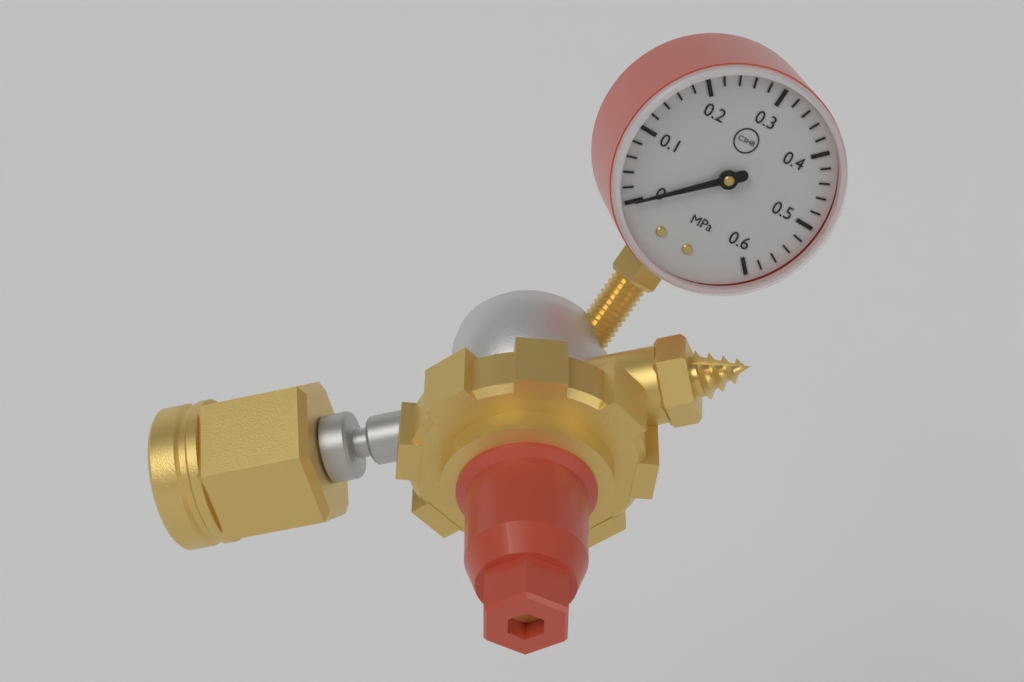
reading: 0.00 MPa
